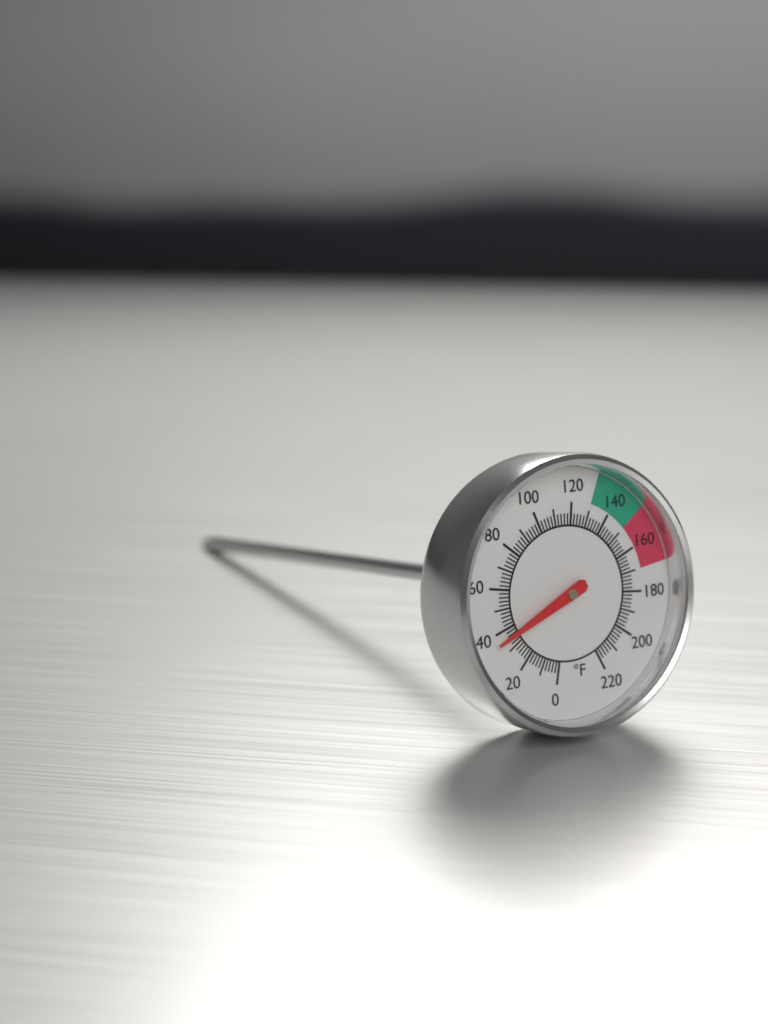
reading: 36 °F
